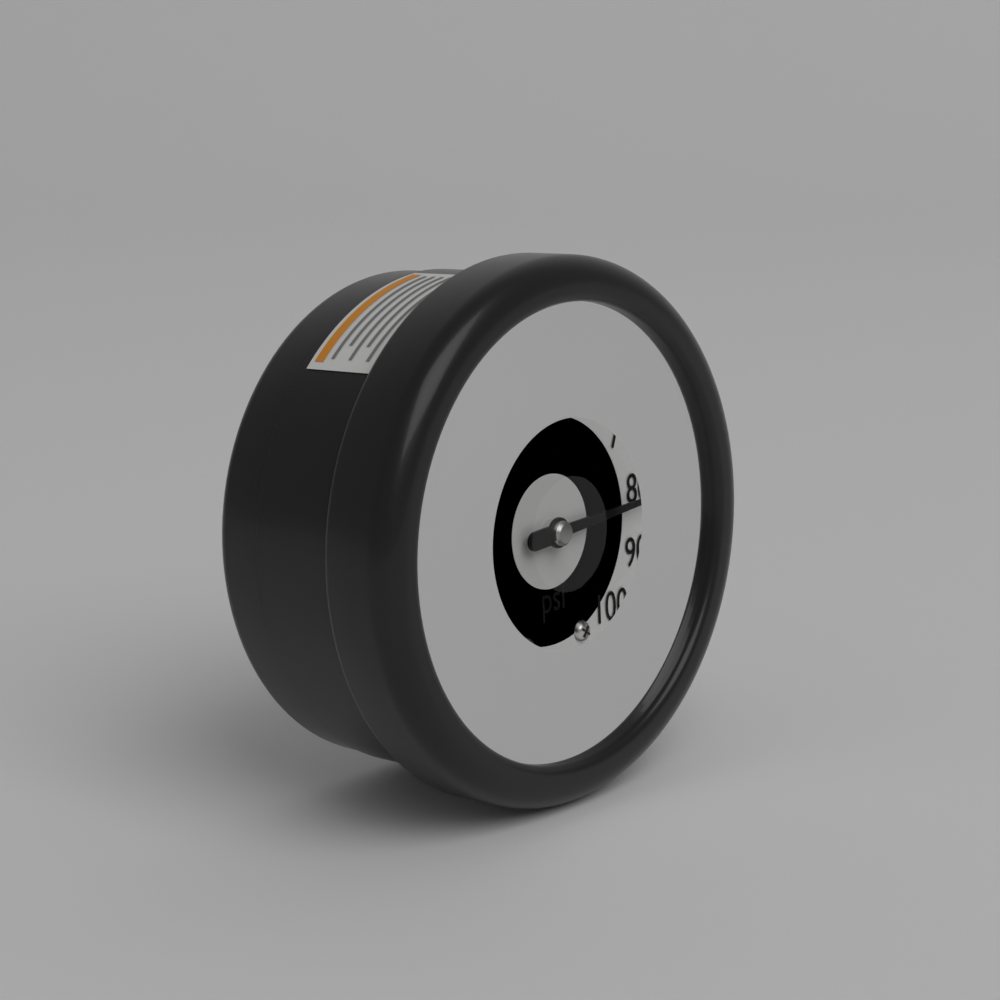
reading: 82 psi
